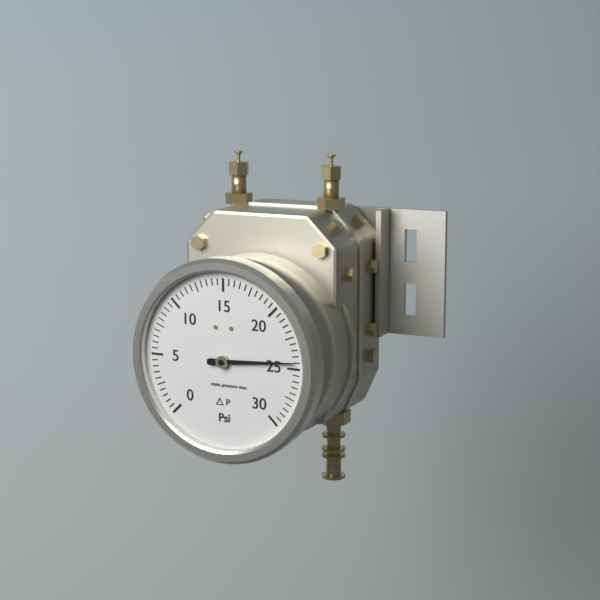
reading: 24.5 psi
